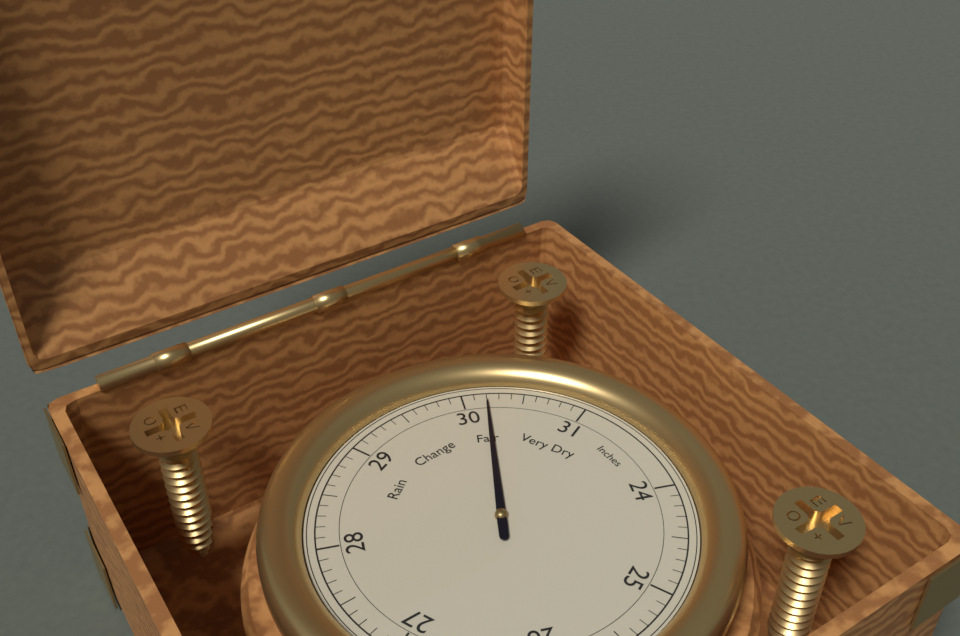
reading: 30.2 Inches
